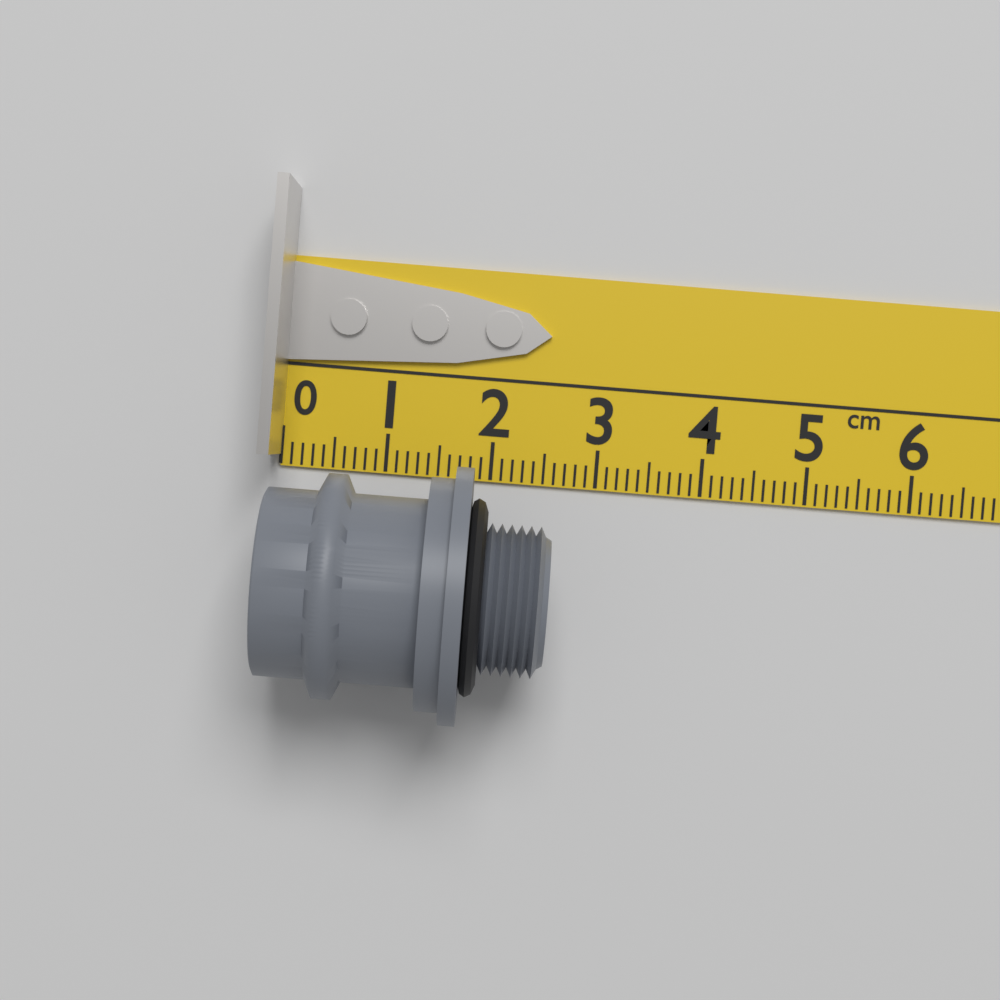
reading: 2.6 cm
